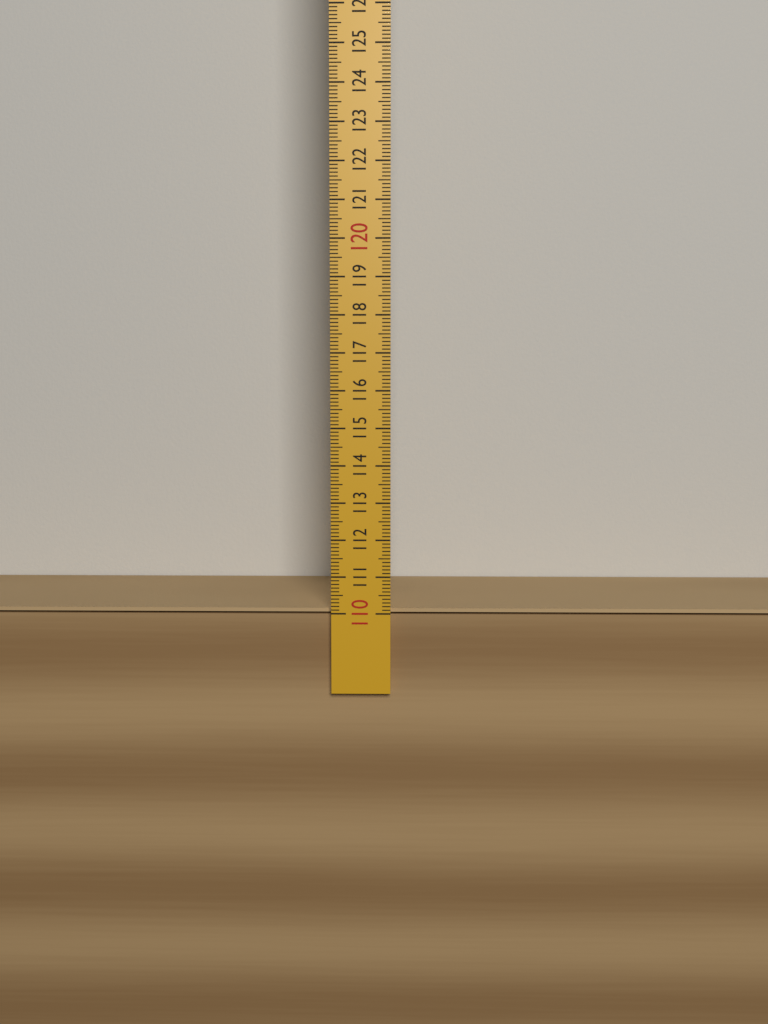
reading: 110.1 (no unit)
